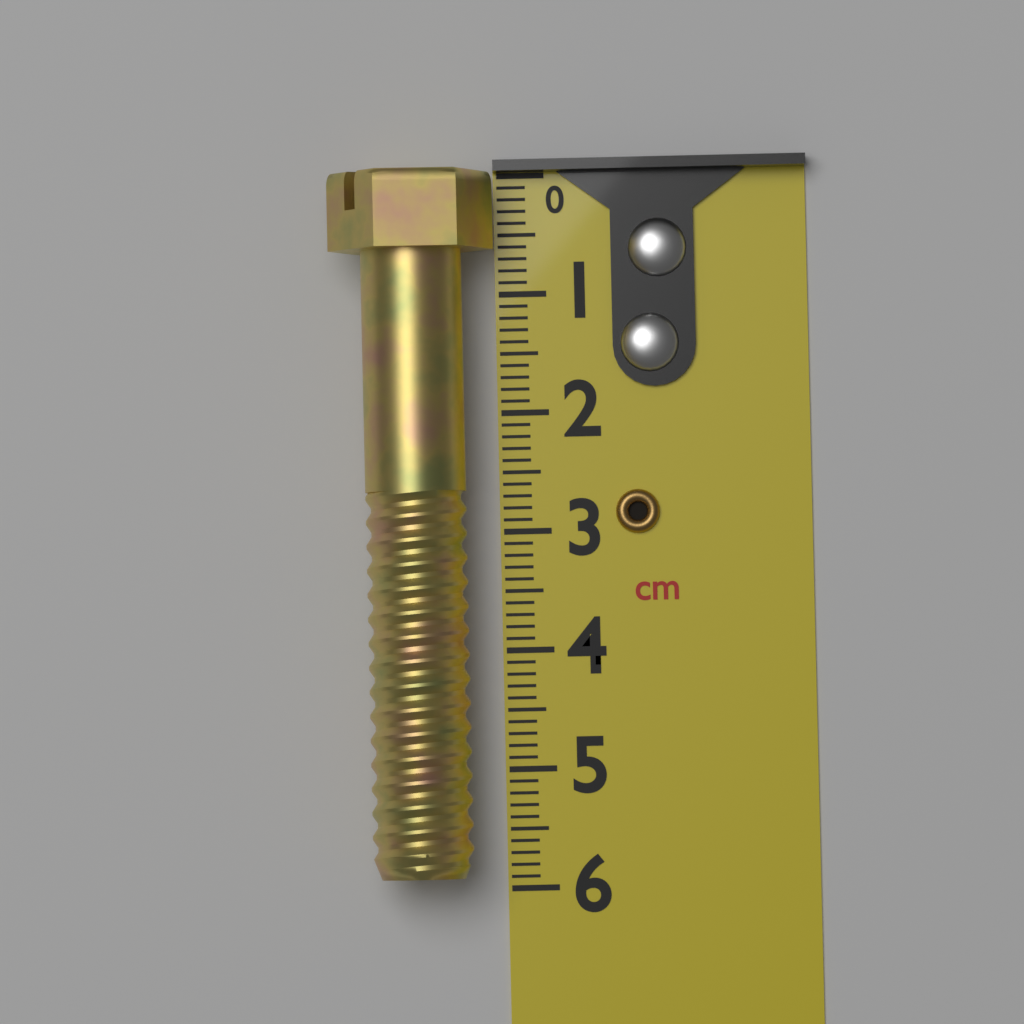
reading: 5.9 cm
